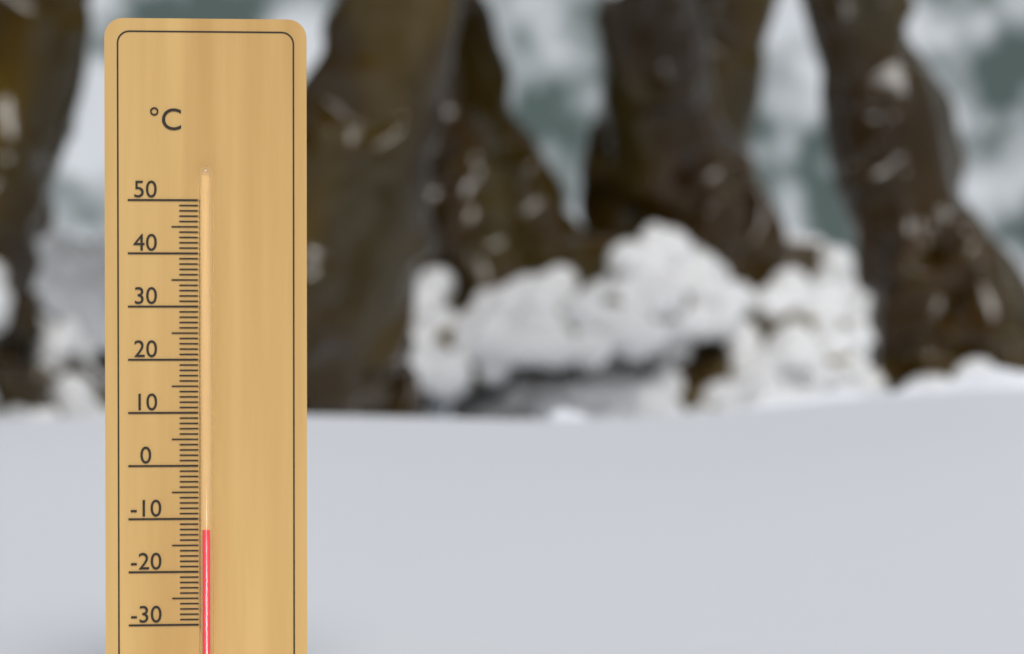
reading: -12 °C
